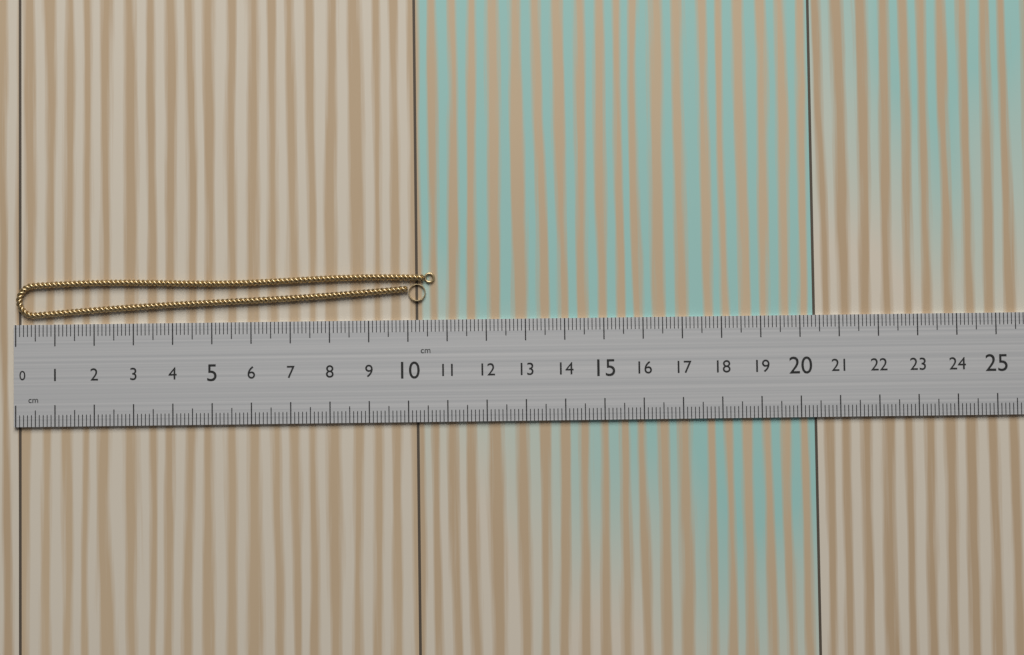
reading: 10.7 cm
